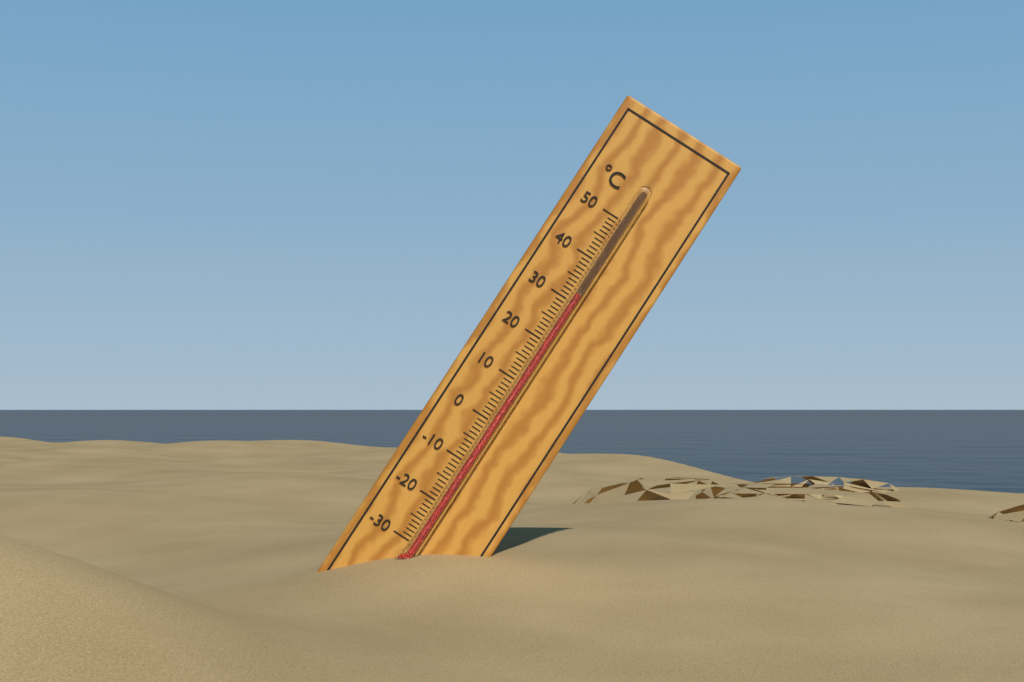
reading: 32 °C
